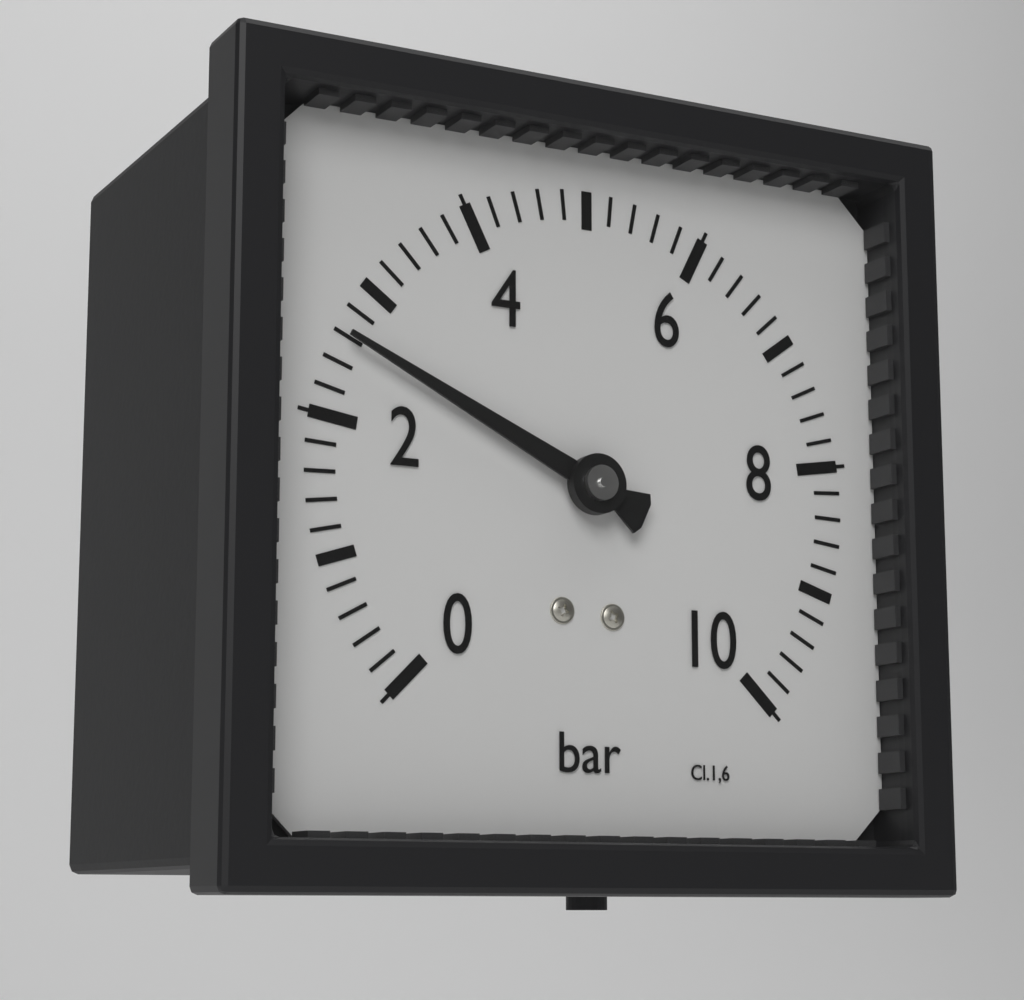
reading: 2.6 bar
